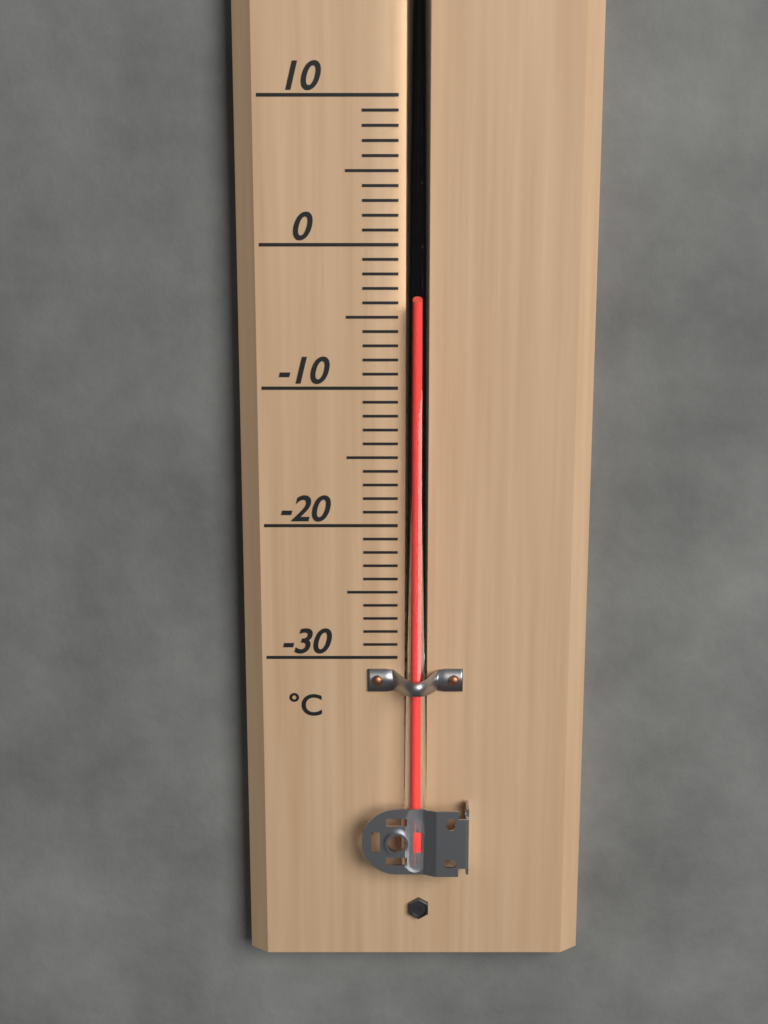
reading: -4 °C
